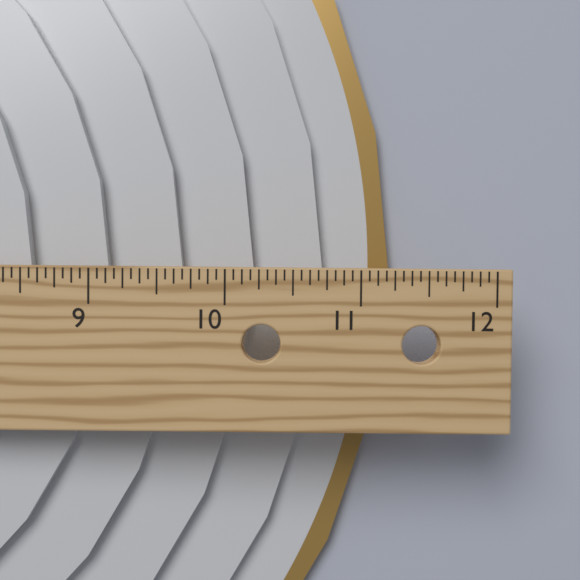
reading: 11.3125 in
